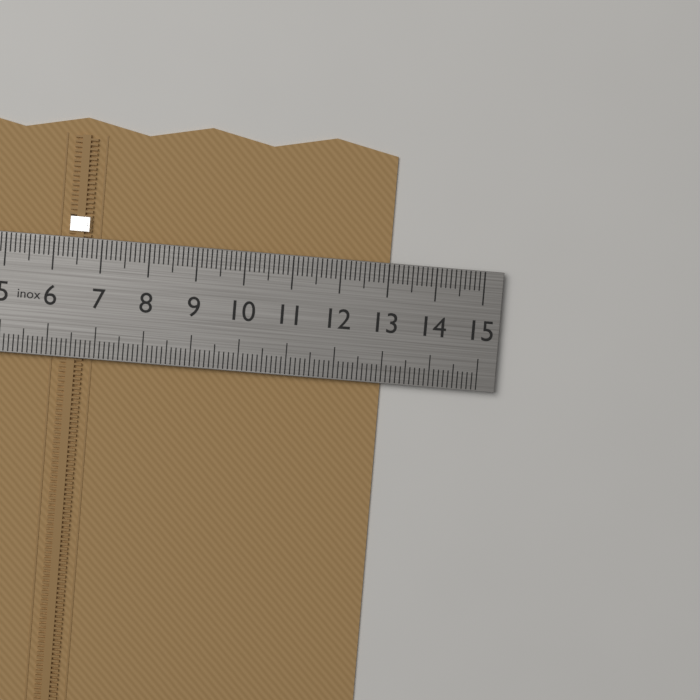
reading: 13.0 cm
